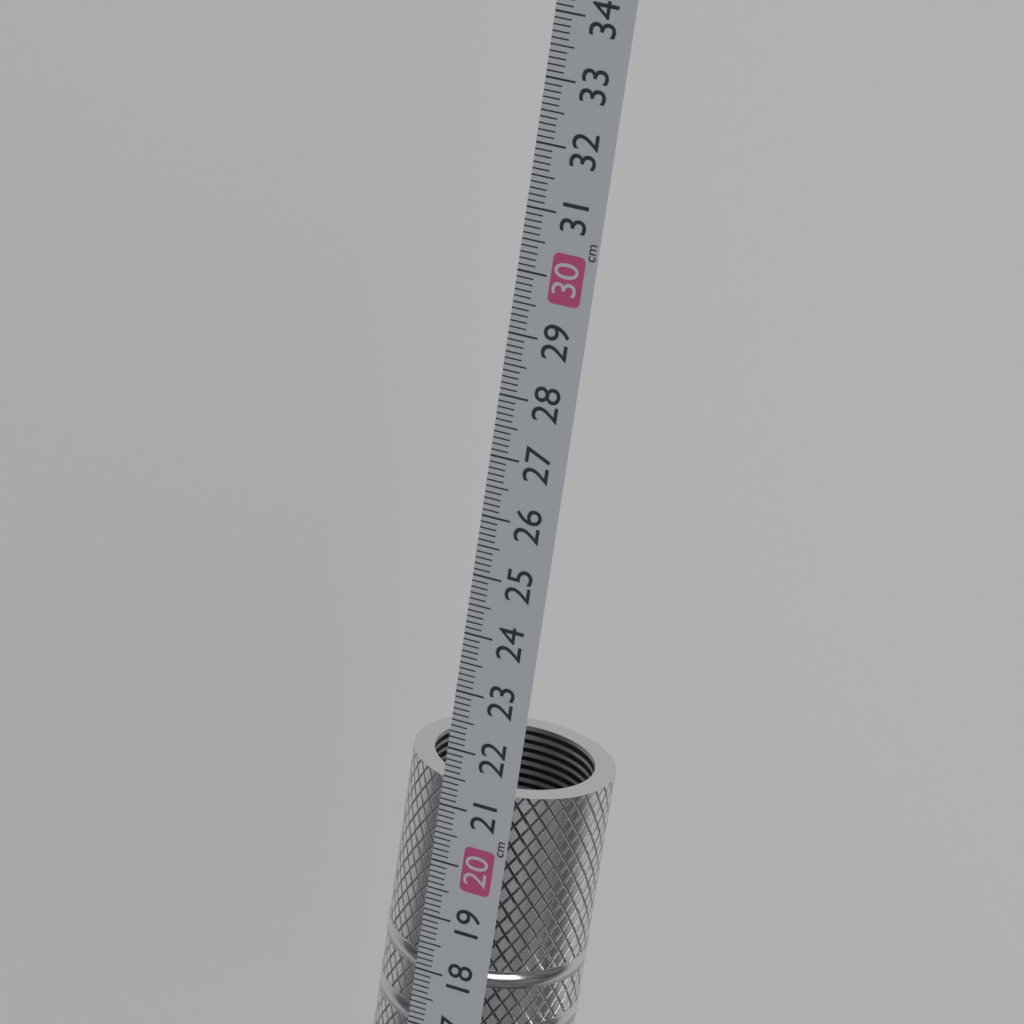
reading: 21.4 cm
